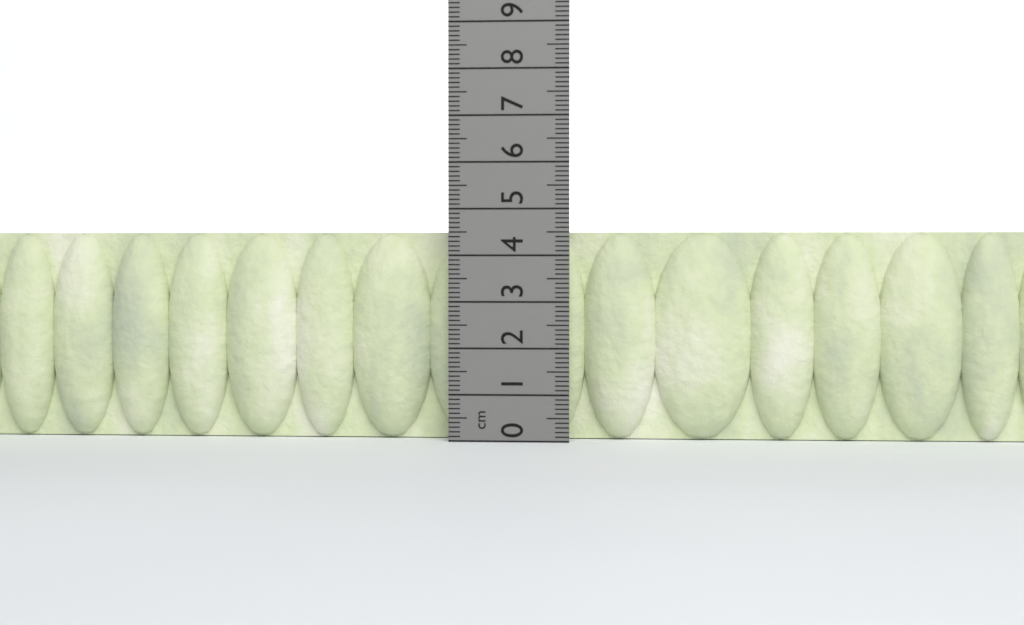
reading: 4.5 cm
